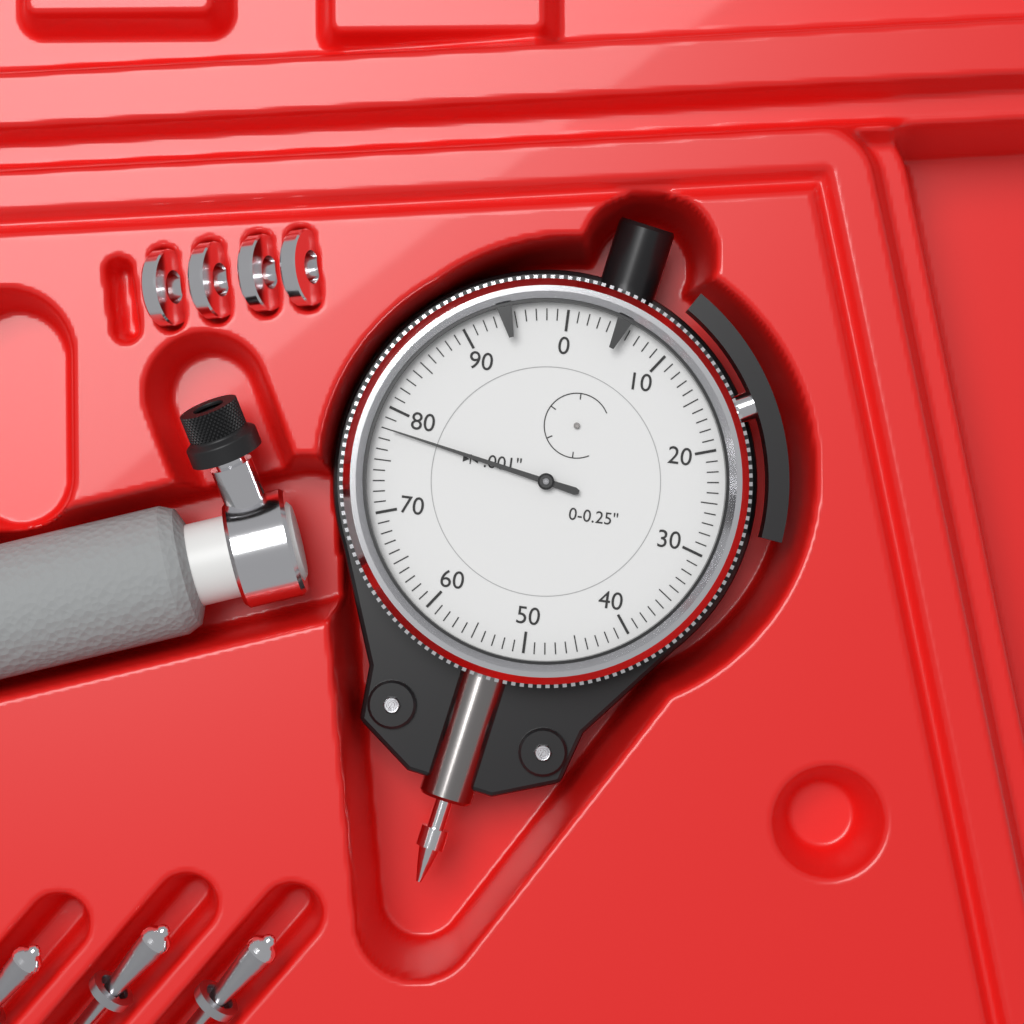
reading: 0.078 in
